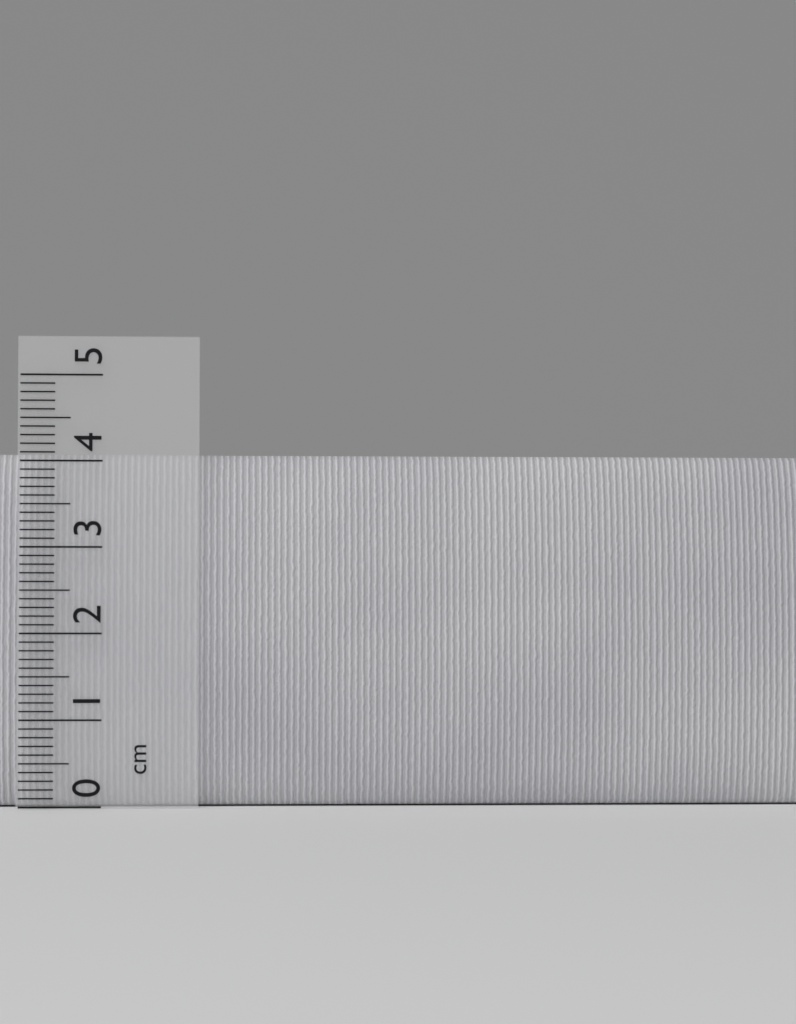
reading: 4.1 cm
